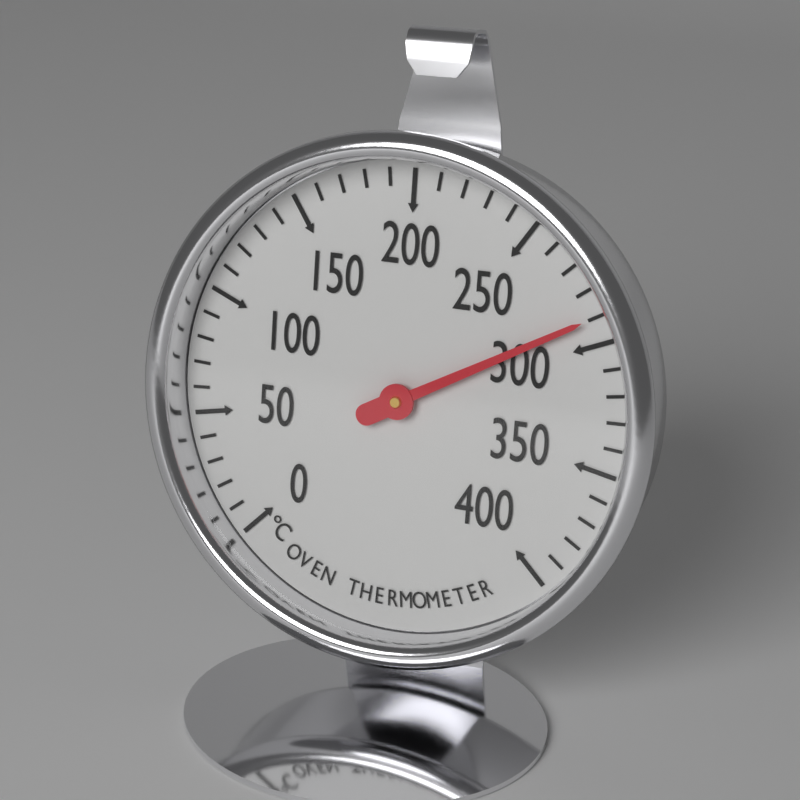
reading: 290 °C
